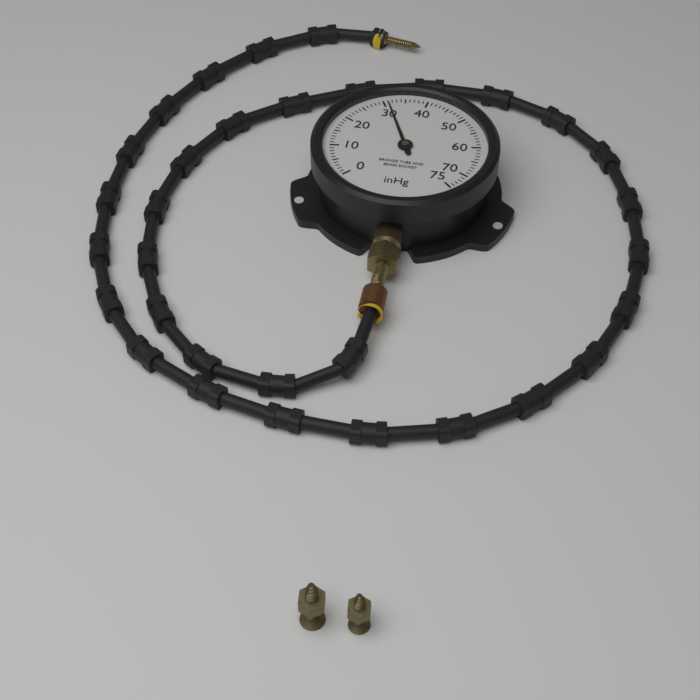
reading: 31 inHg
